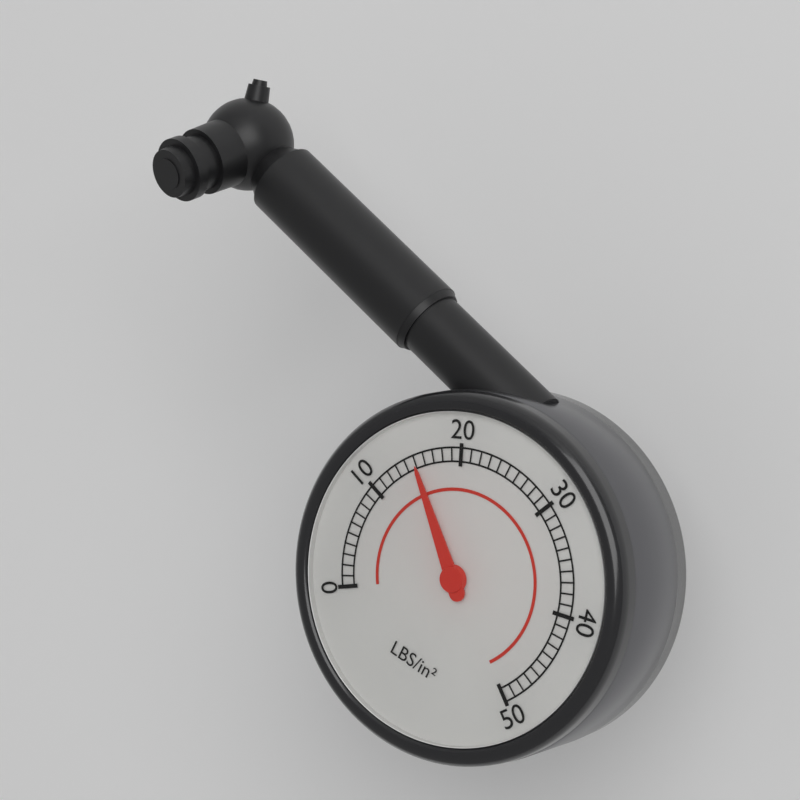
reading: 15 psi
